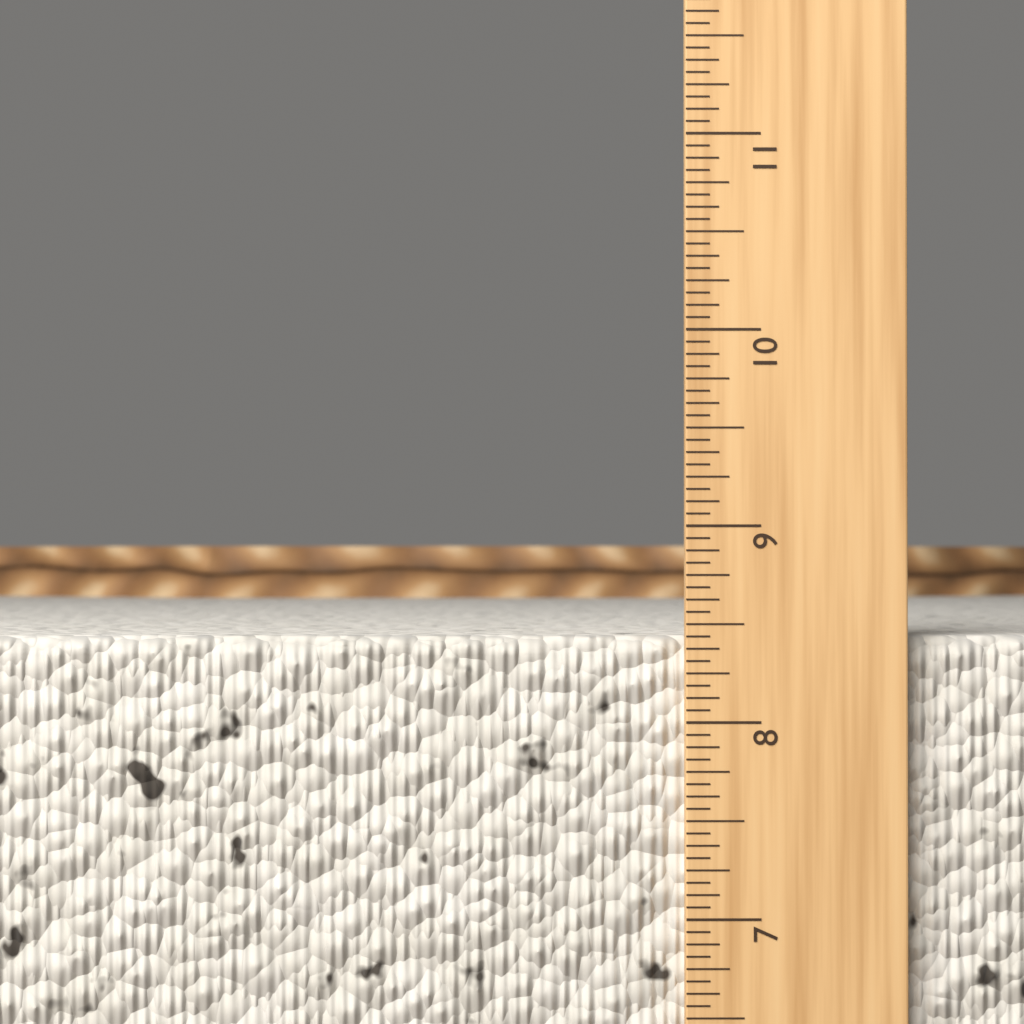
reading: 8.4375 in
